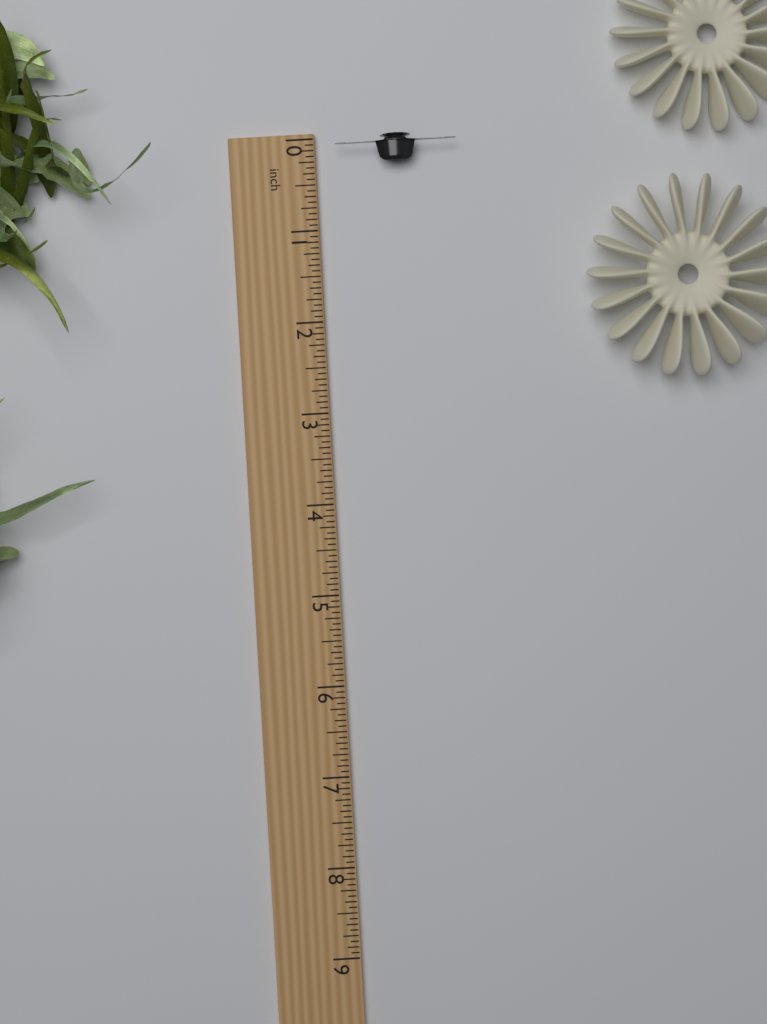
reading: 0.3125 inch
